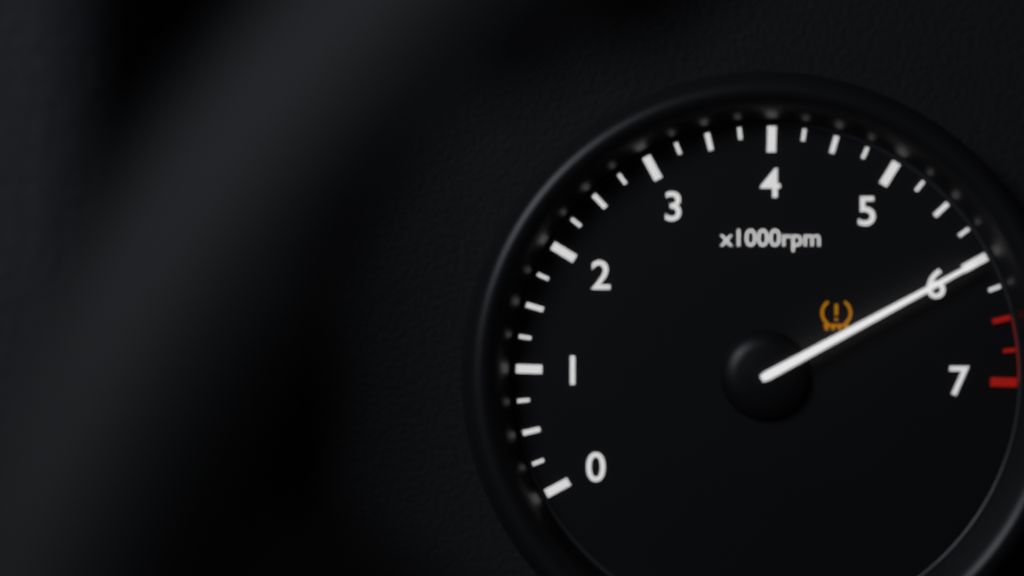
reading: 6000 rpm
